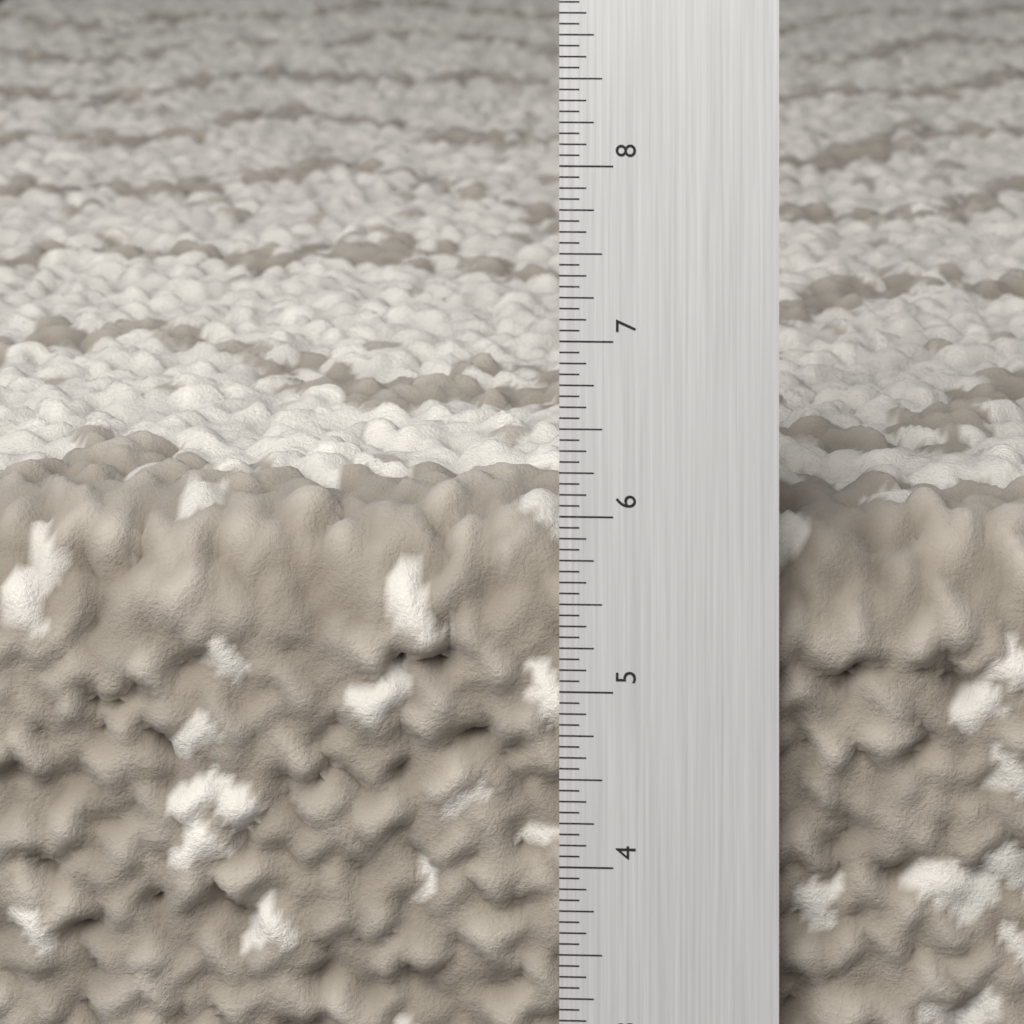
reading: 6.0000 in
